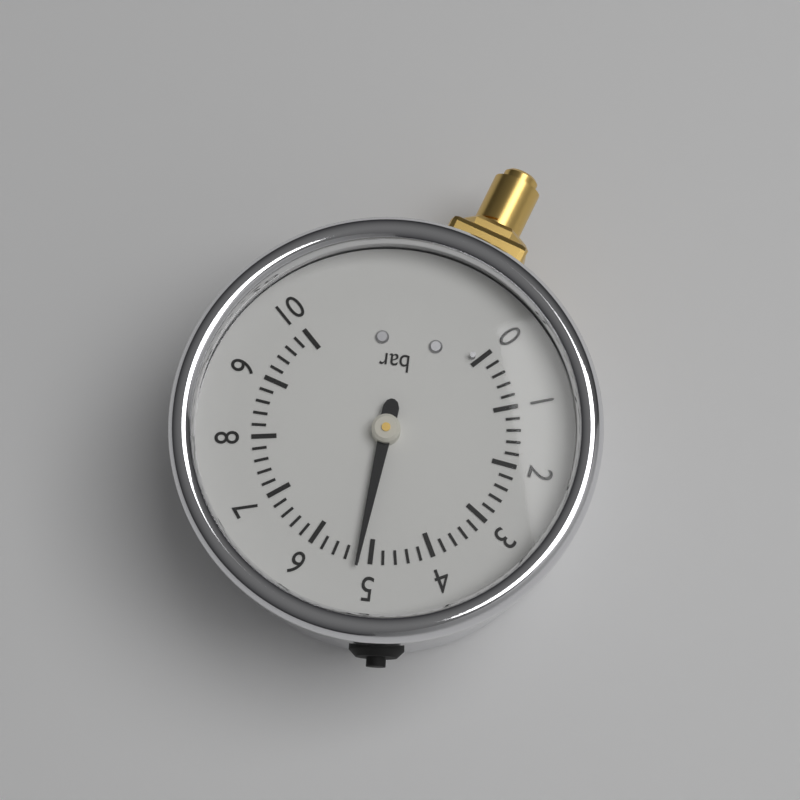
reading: 5.2 bar
